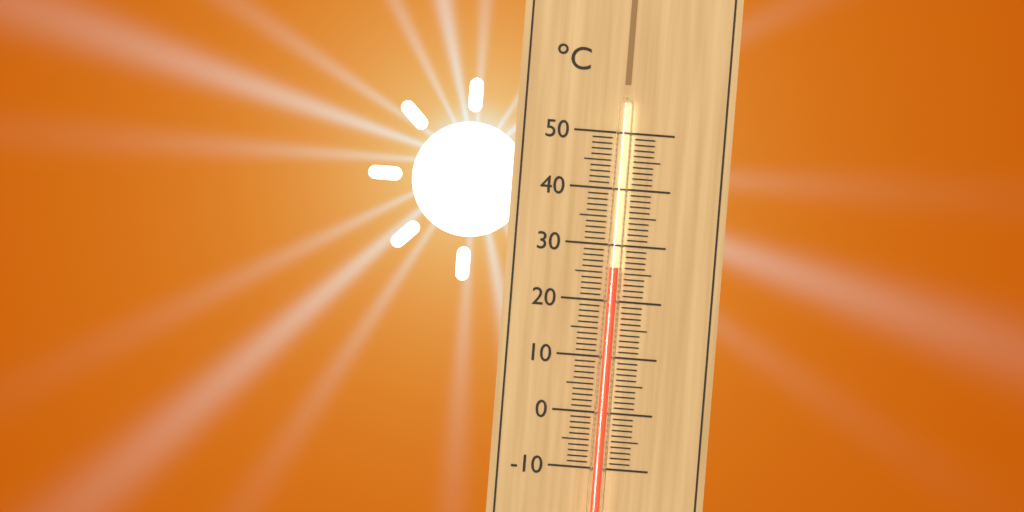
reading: 26 °C
